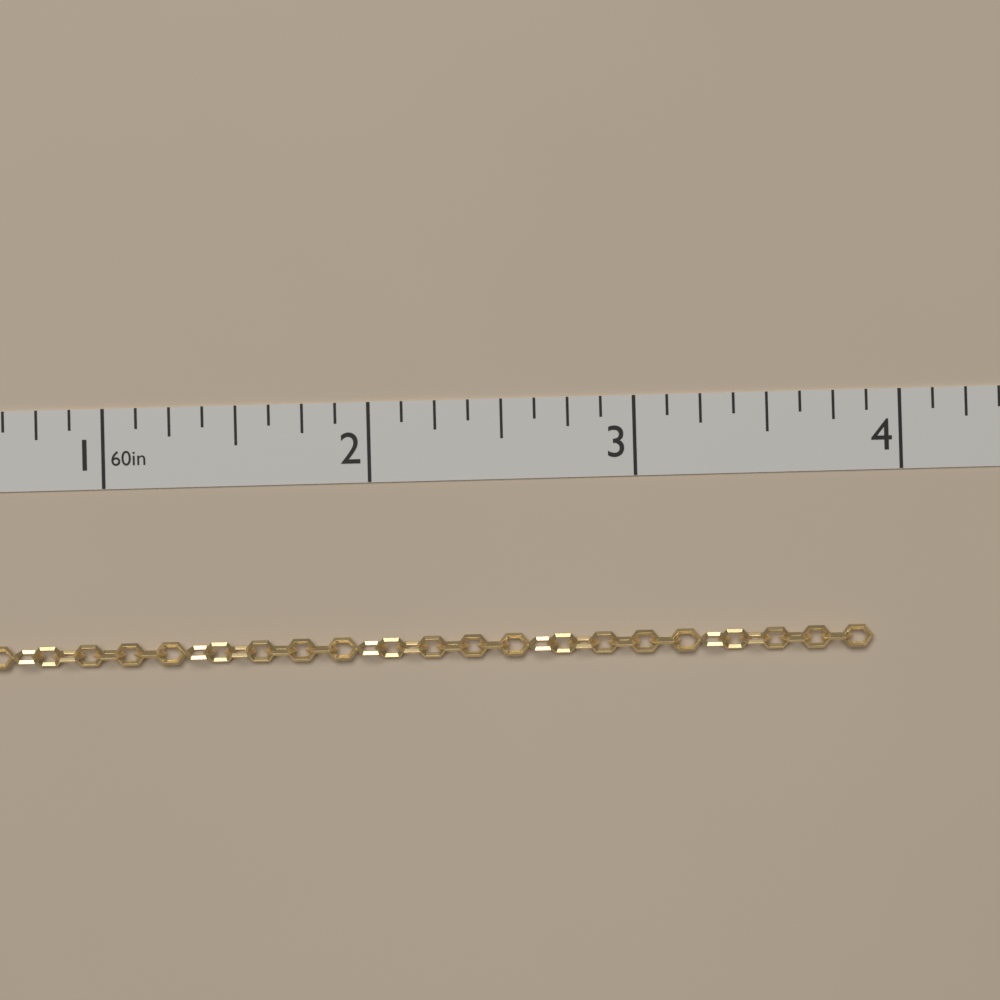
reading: 3.875 in
